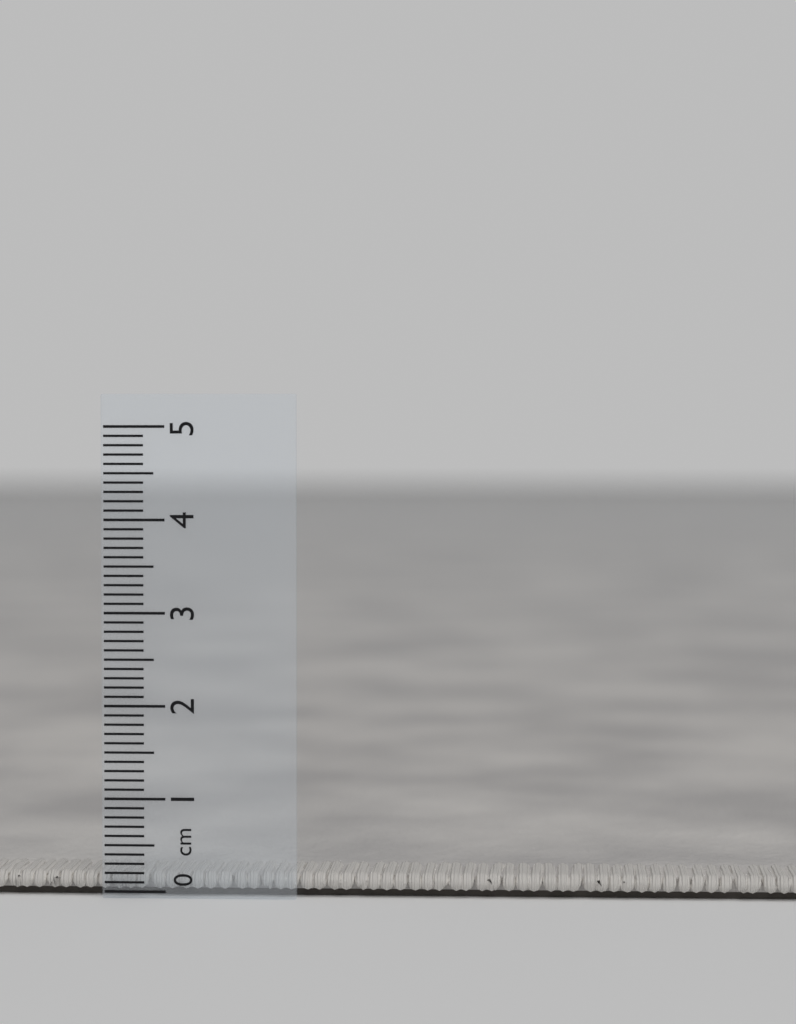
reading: 0.2 cm
